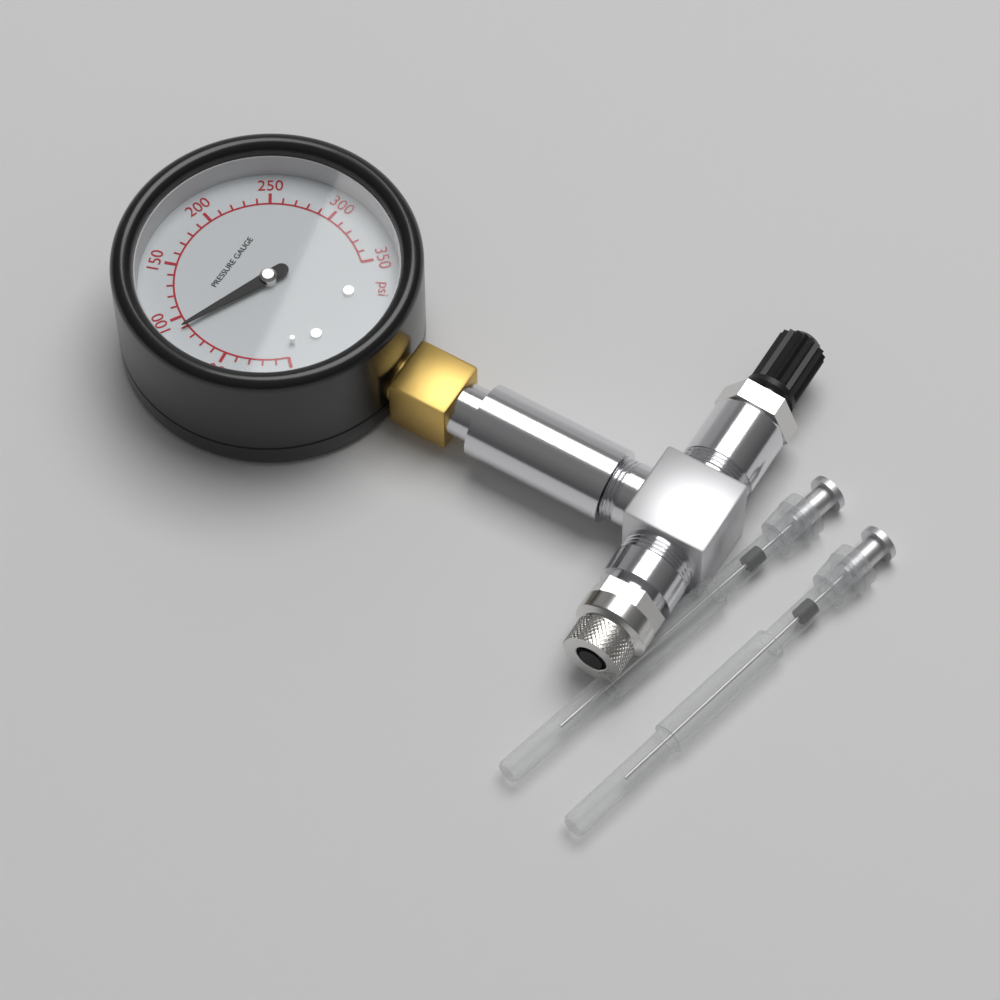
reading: 90 psi
